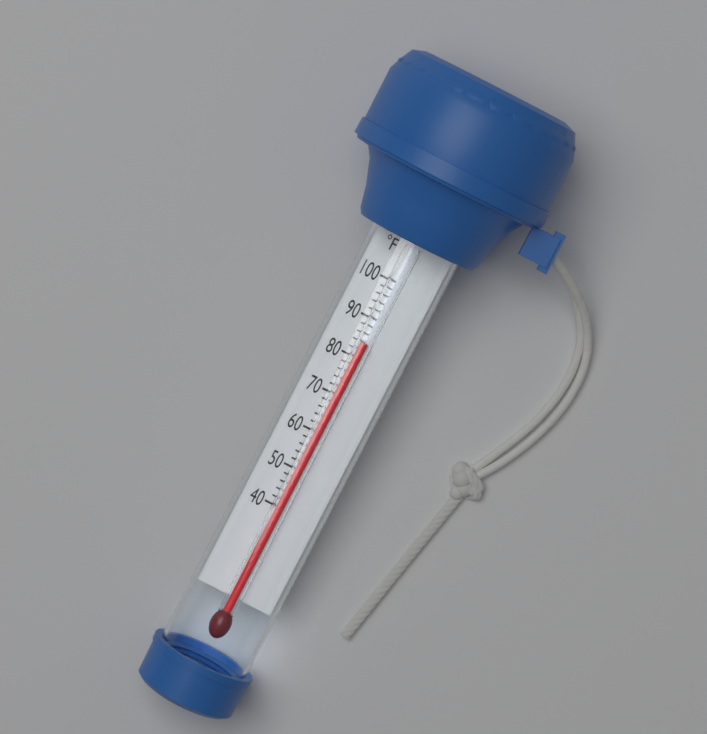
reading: 84 °F
